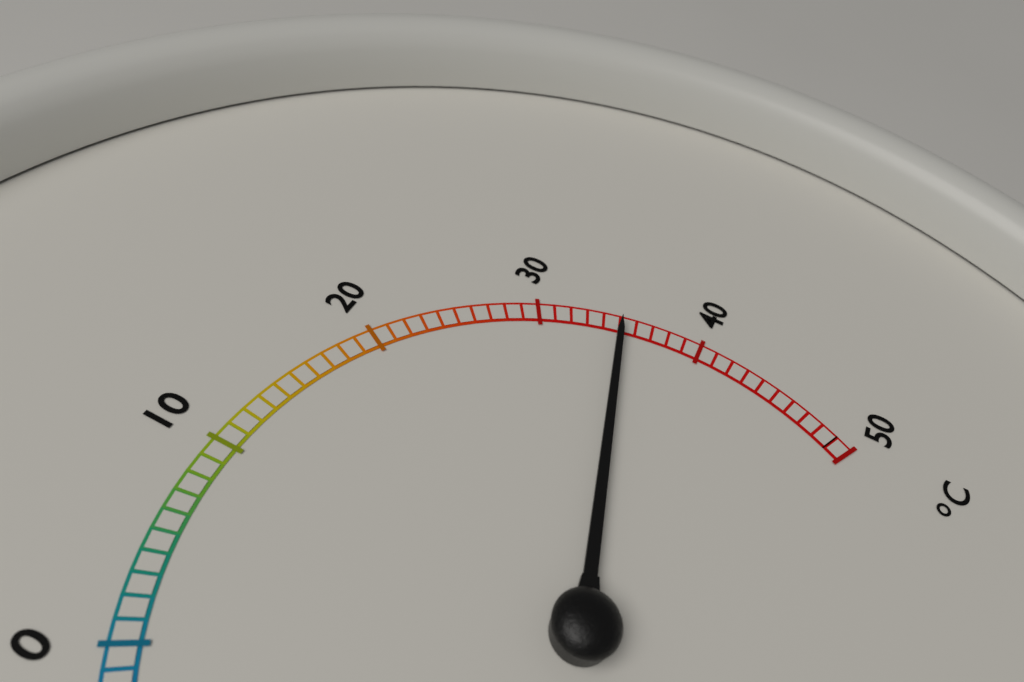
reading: 35 °C
